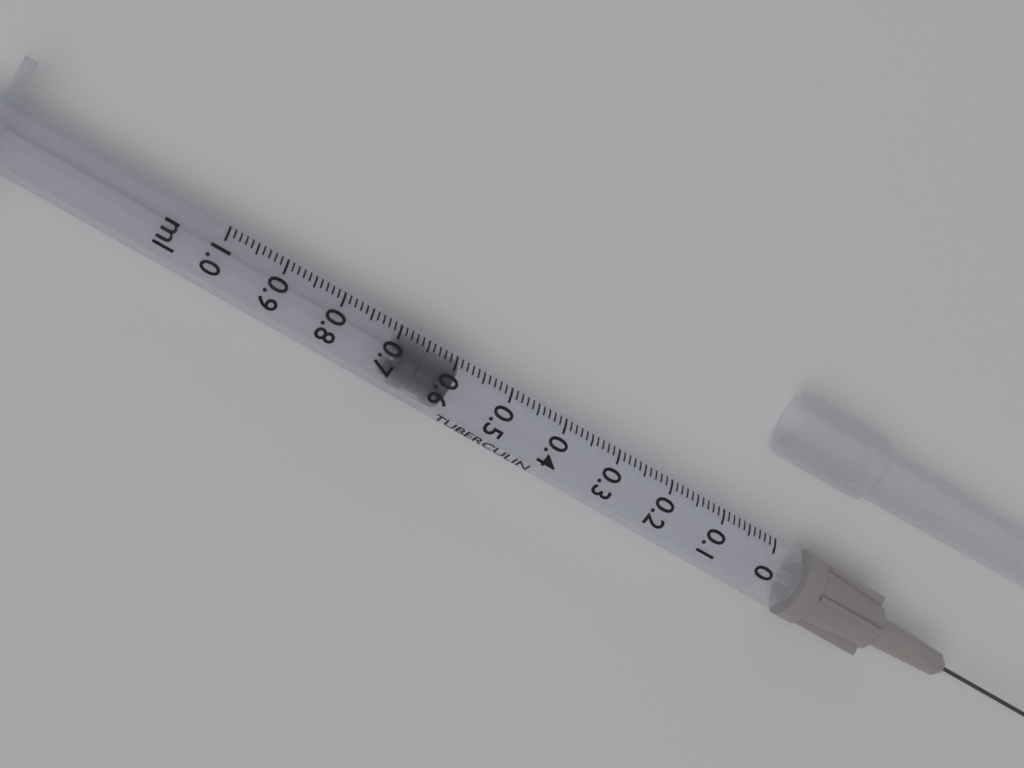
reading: 0.59 ml
